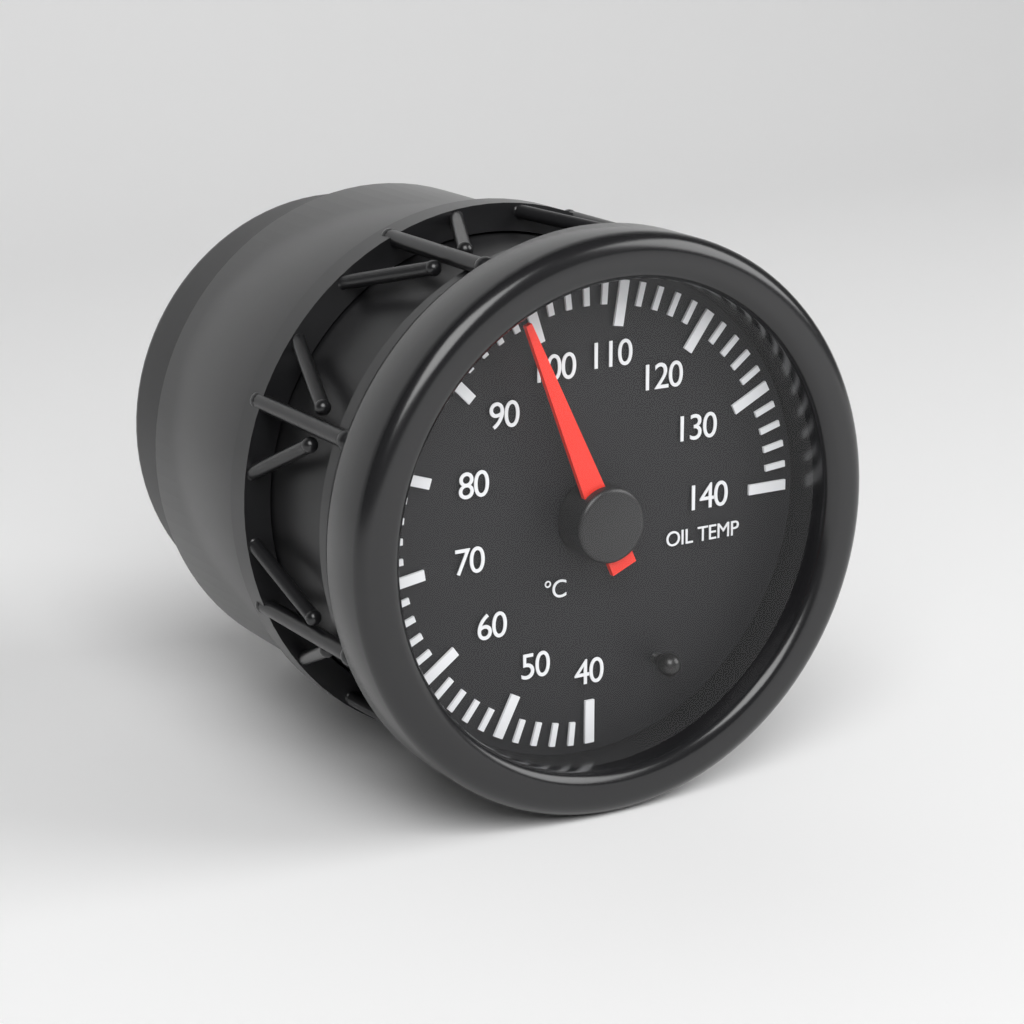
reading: 98 °C
